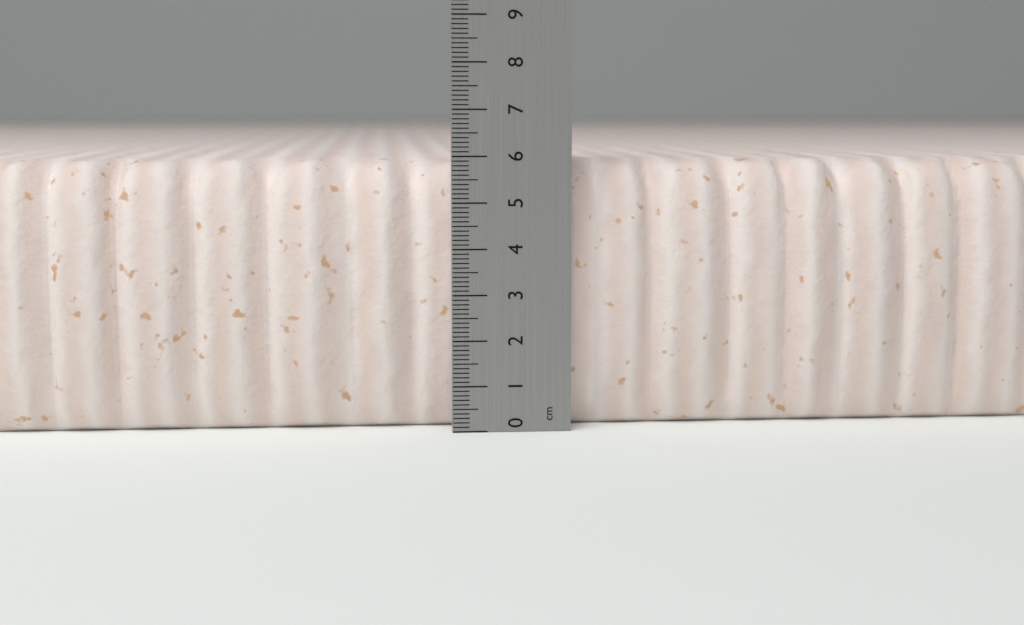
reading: 5.9 cm
